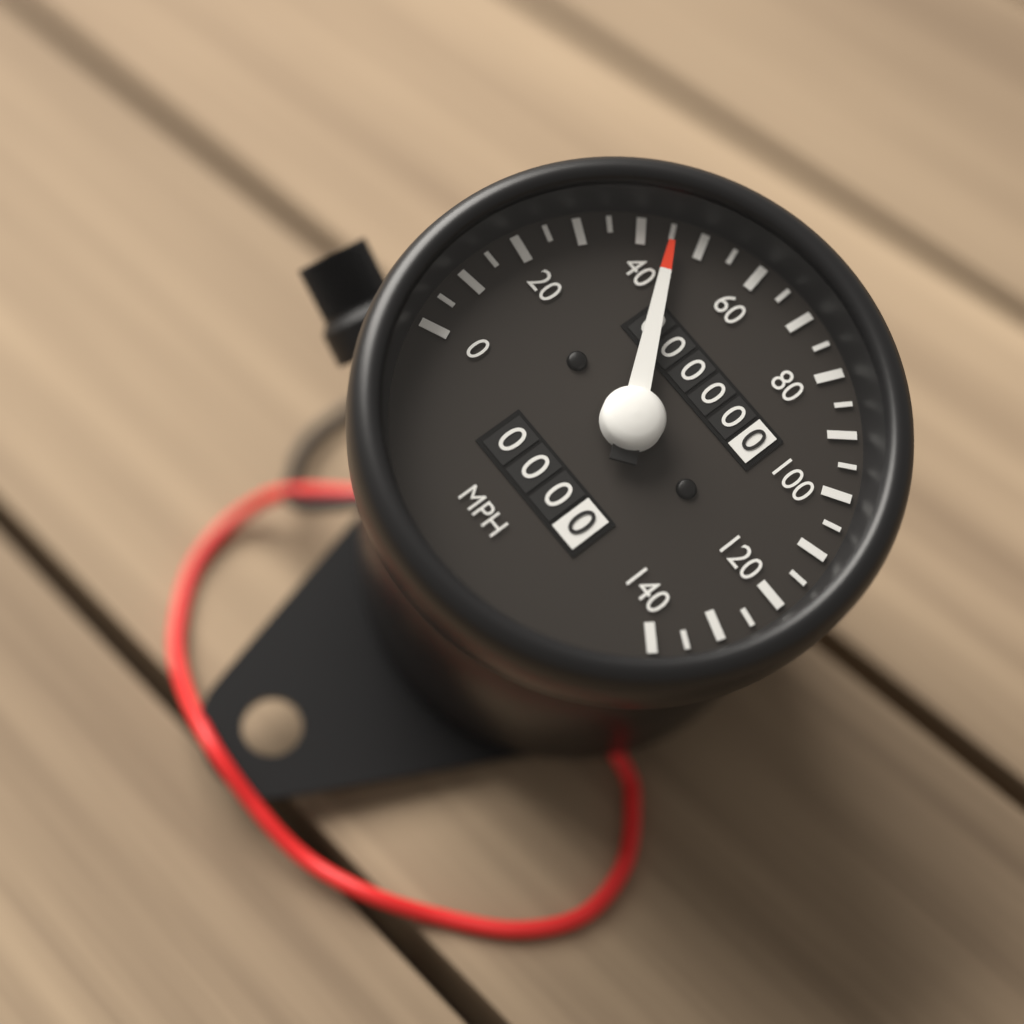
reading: 45 mph
